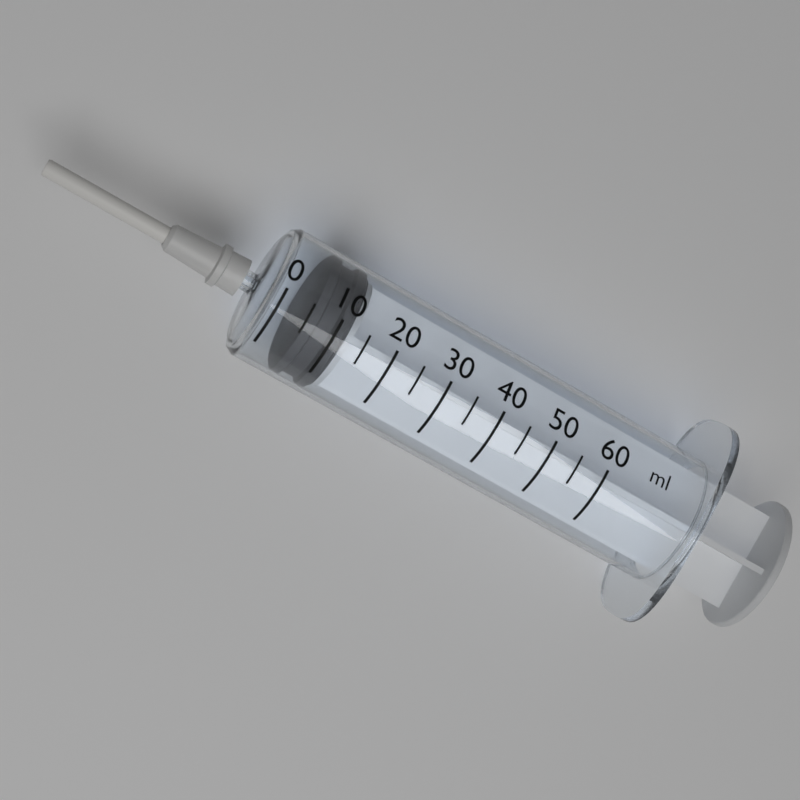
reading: 5 ml
